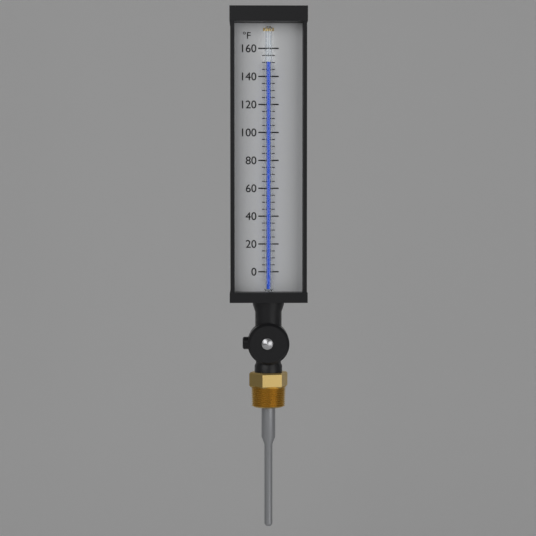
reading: 150 °F
